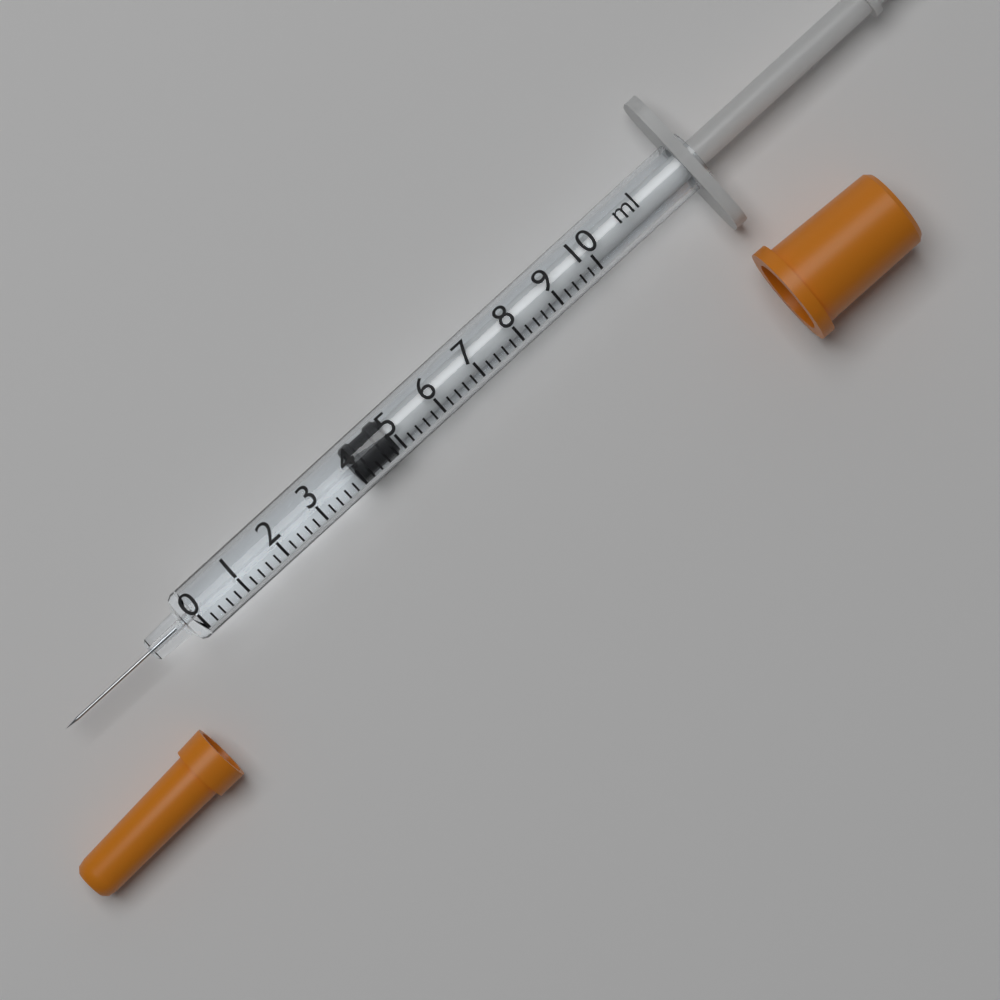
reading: 4.0 ml
